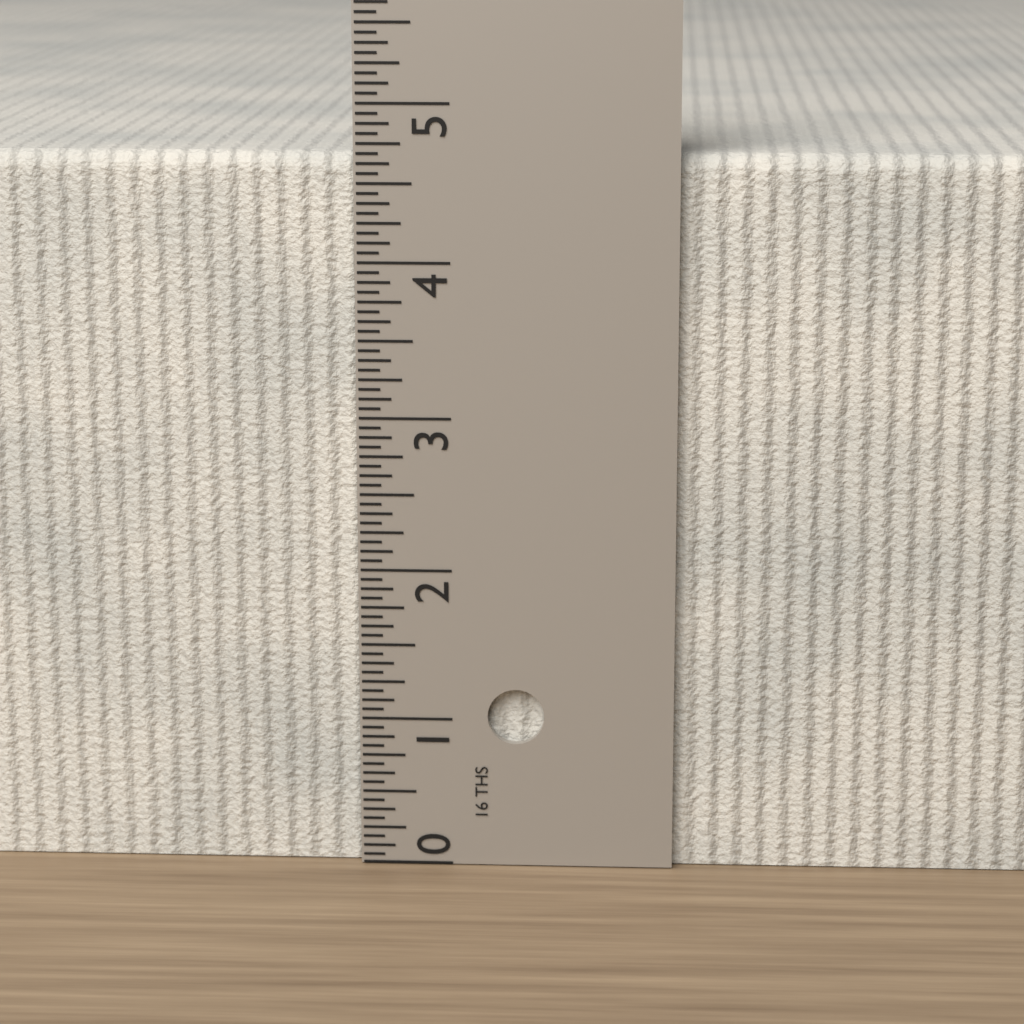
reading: 4.6875 in
